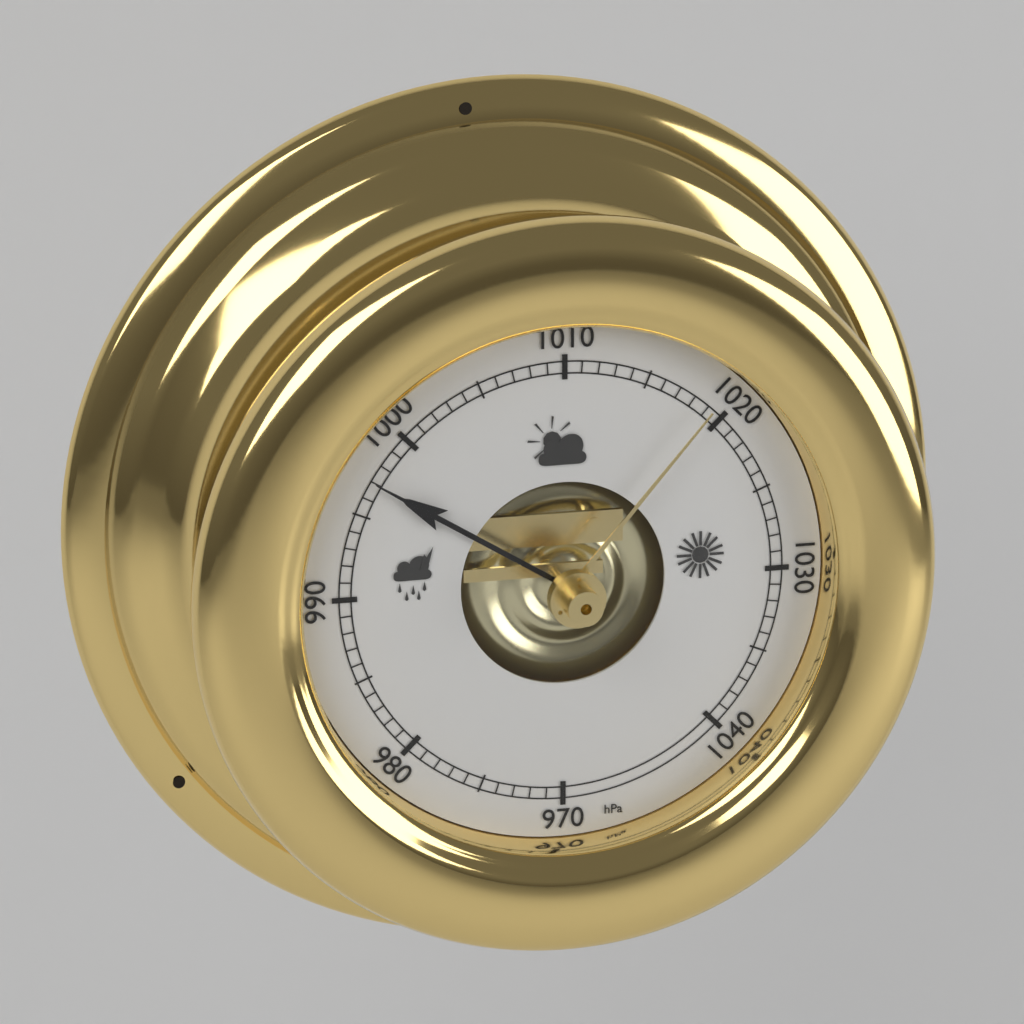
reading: 997 hPa
